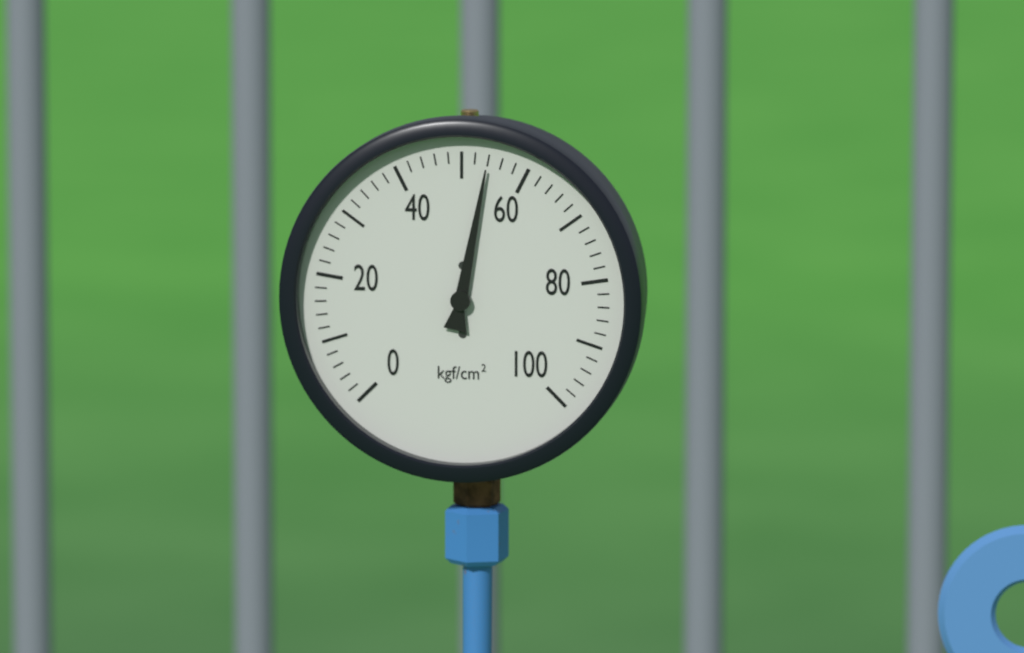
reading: 54 kgf/cm²
